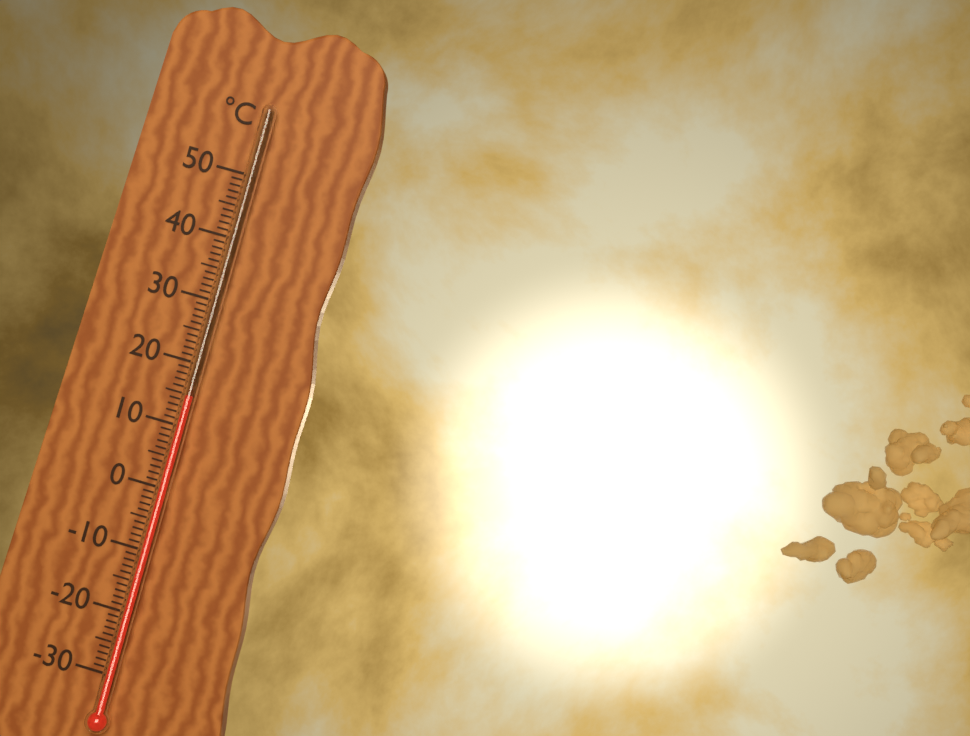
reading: 15 °C
